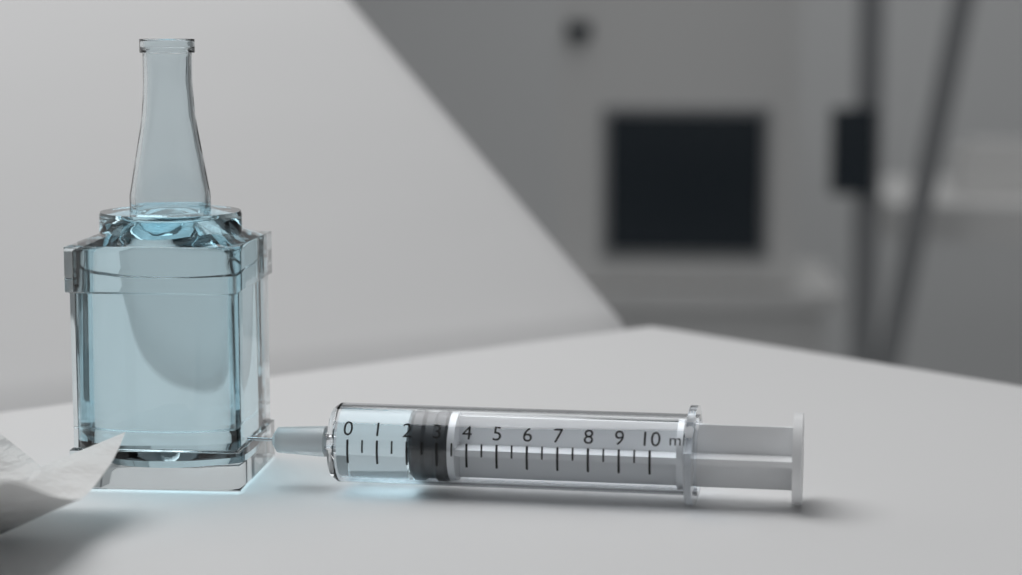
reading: 2.0 ml
